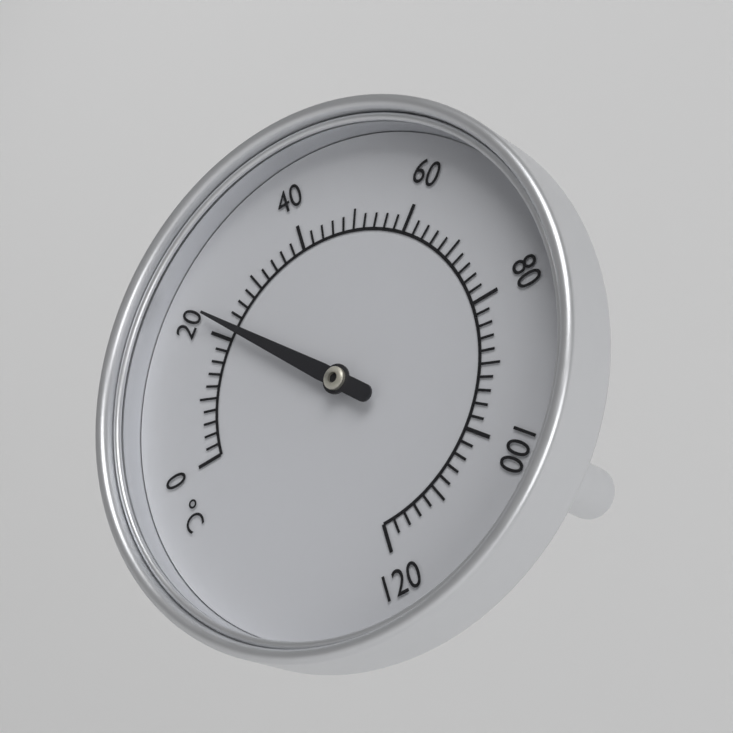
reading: 22 °C
